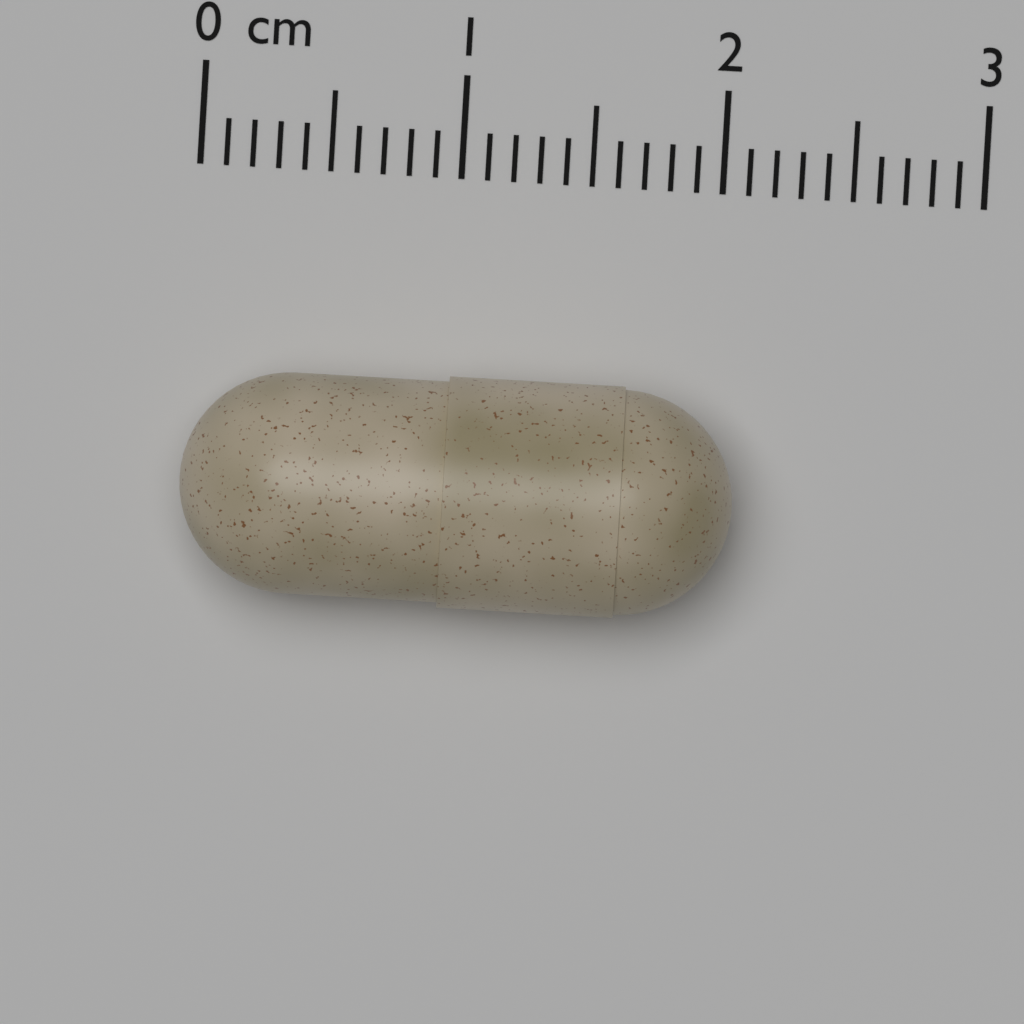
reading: 2.1 cm
